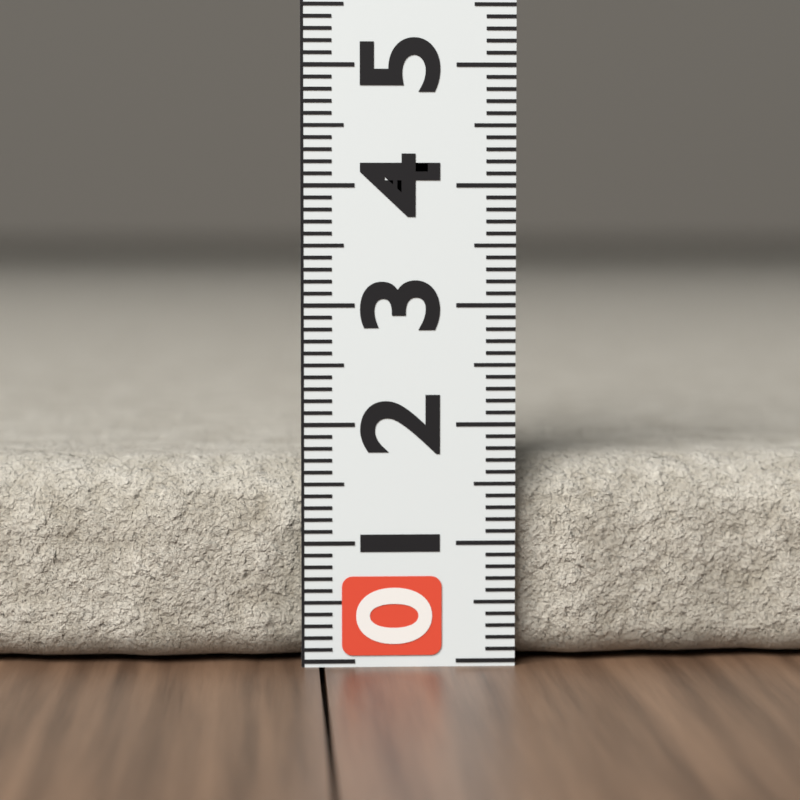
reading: 1.7 (no unit)
